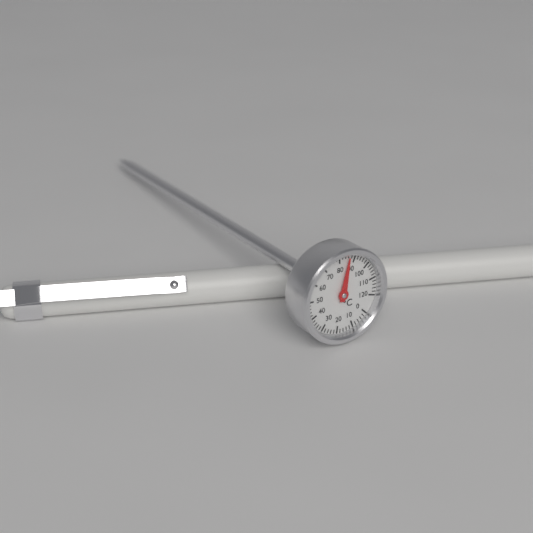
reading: 86 °C
